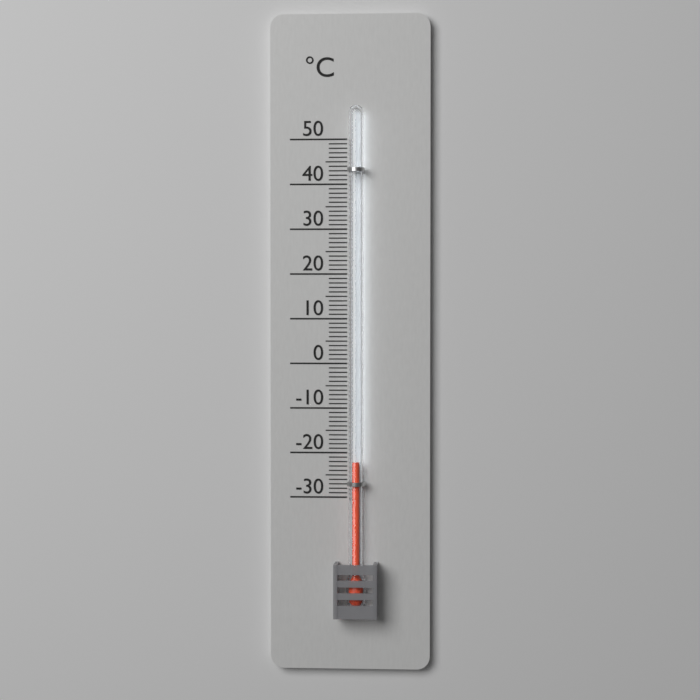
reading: -22 °C
